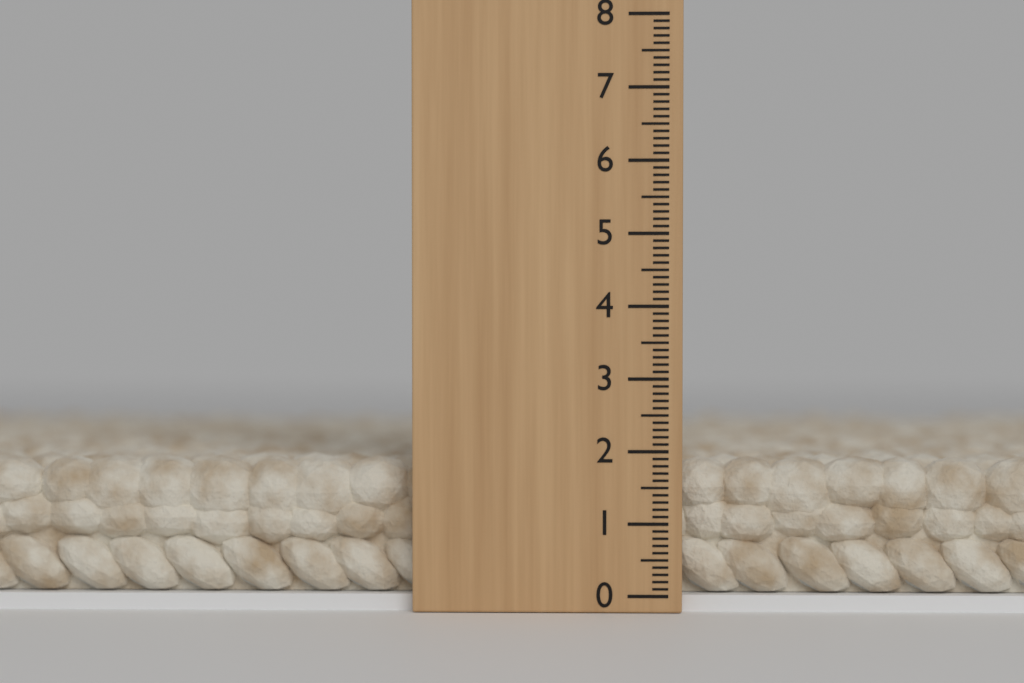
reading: 1.9 (no unit)
